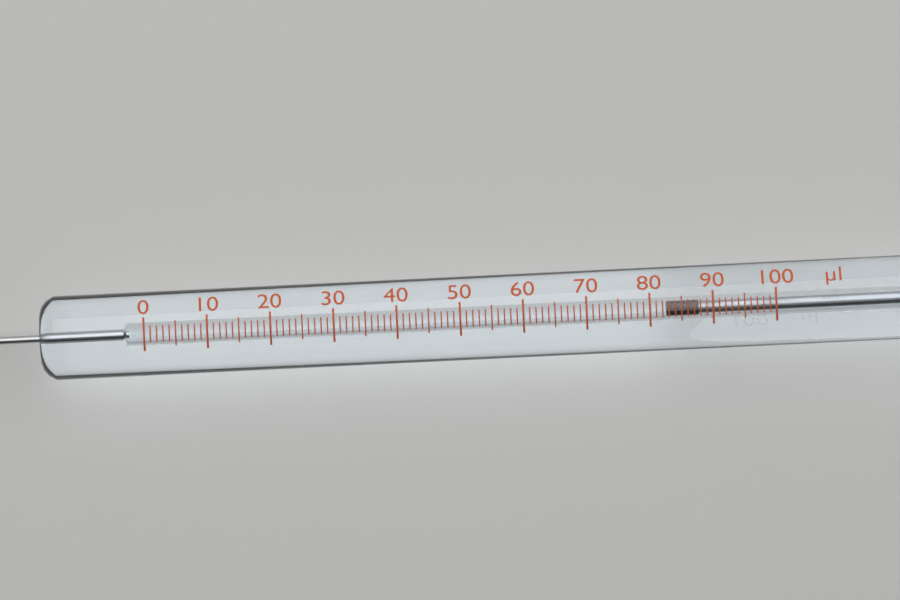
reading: 83 µl
